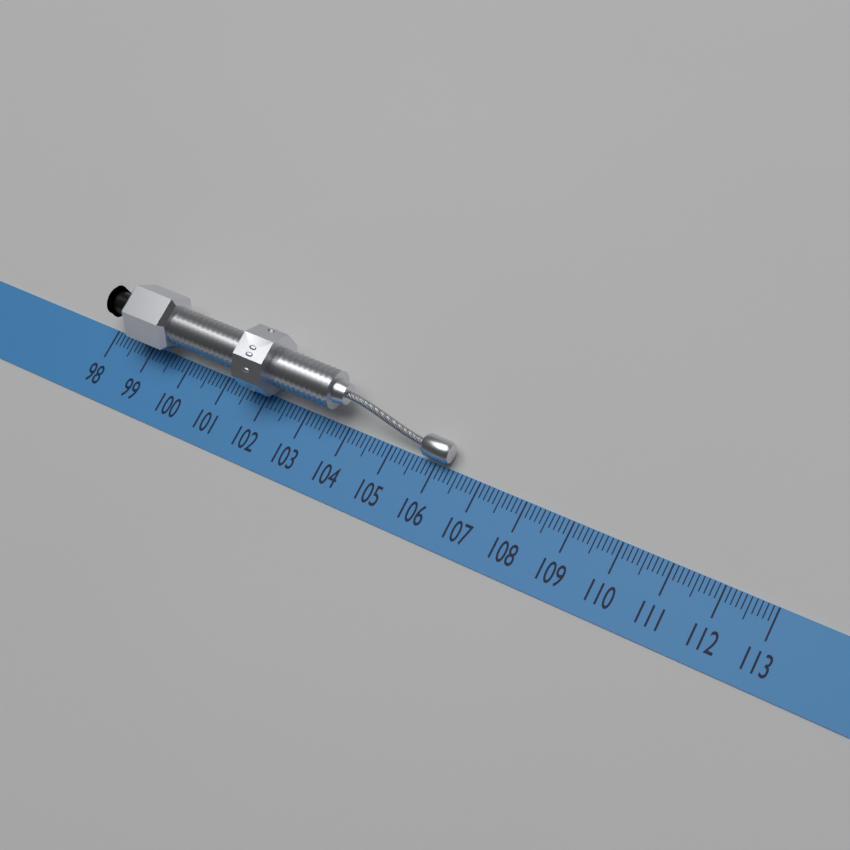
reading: 106.3 (no unit)
